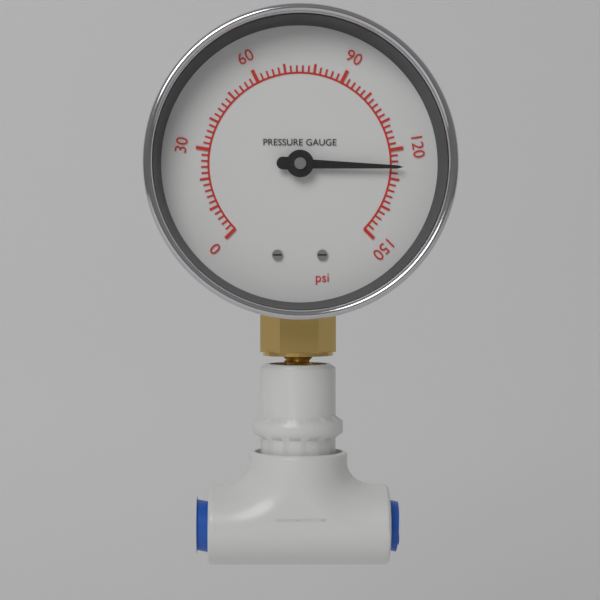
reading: 126 psi
